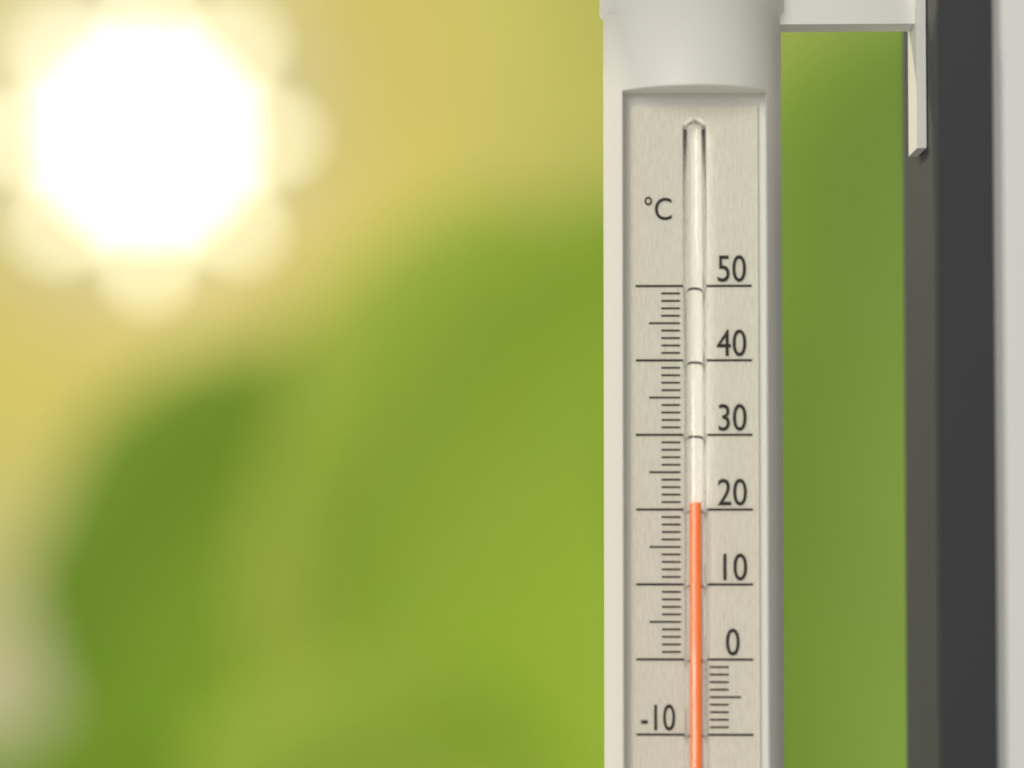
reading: 21 °C
